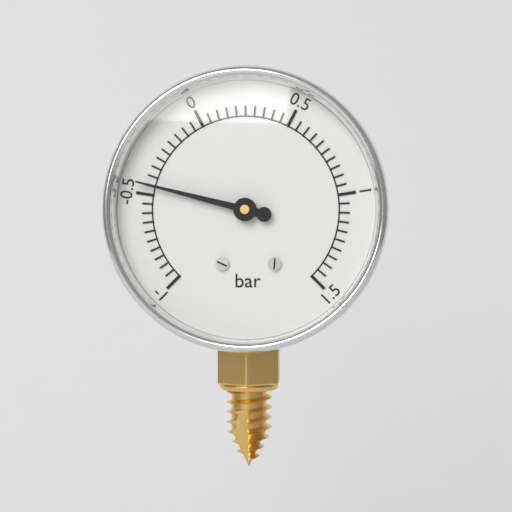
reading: -0.45 bar
